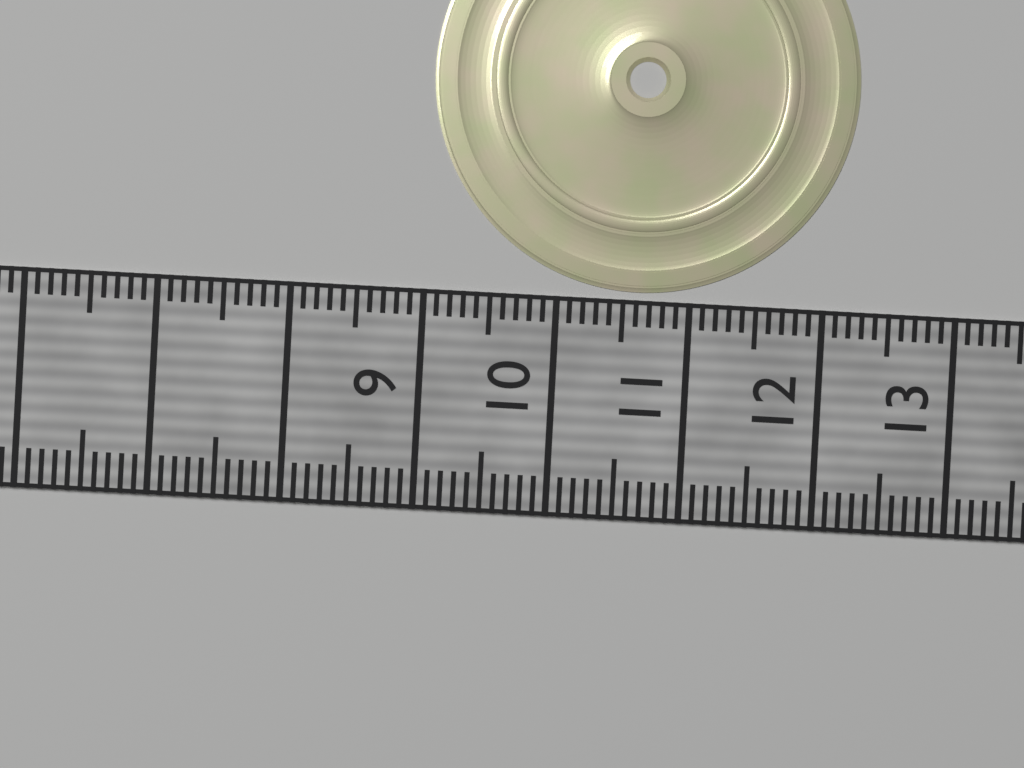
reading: 12.2 (no unit)
